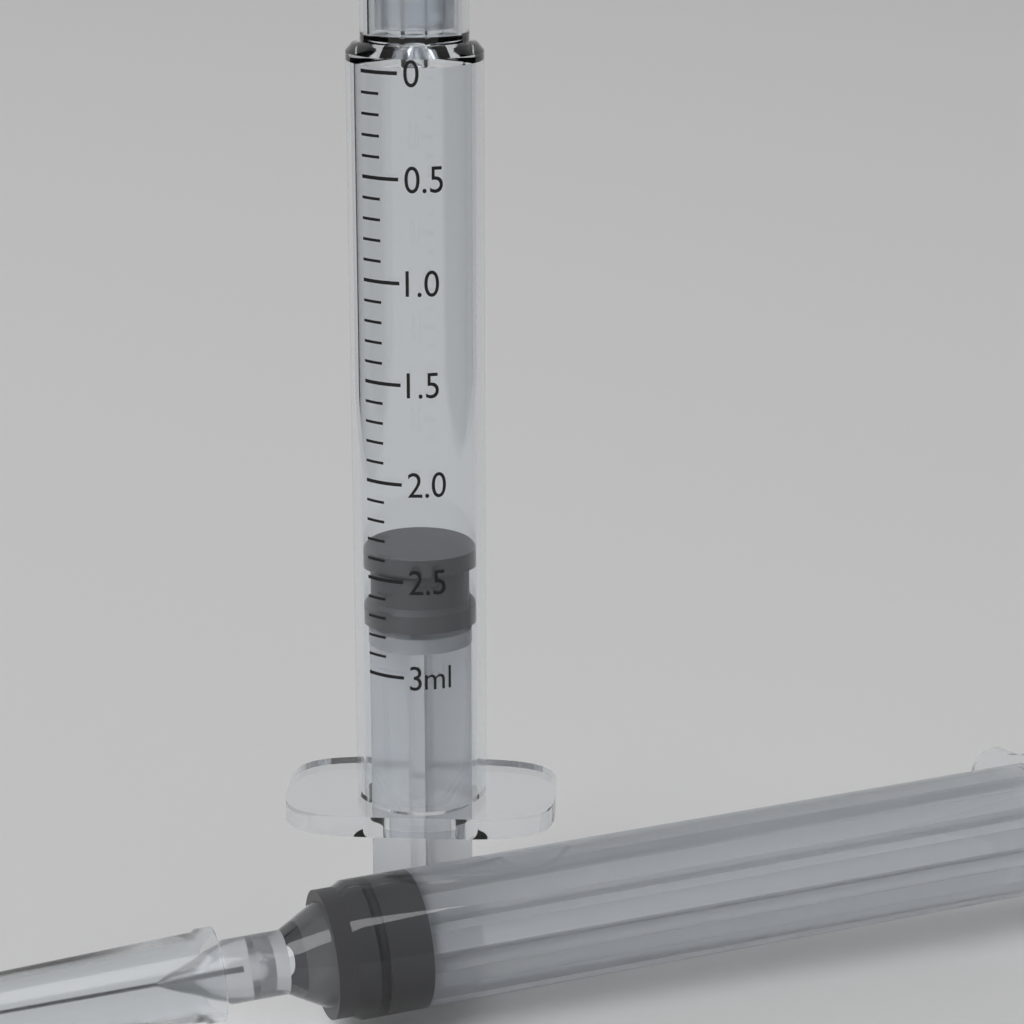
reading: 2.4 ml
